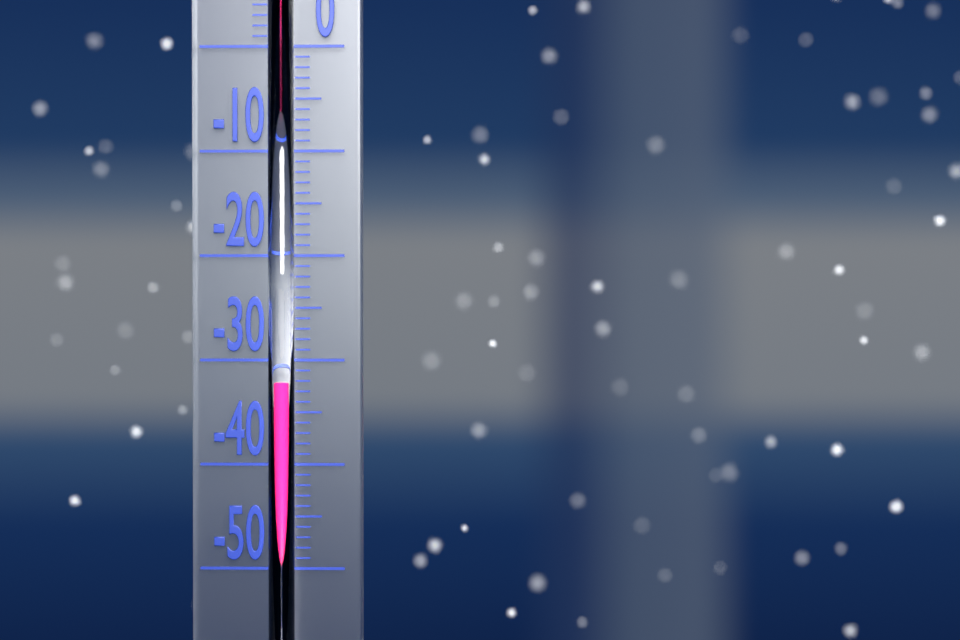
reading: -32 °C
